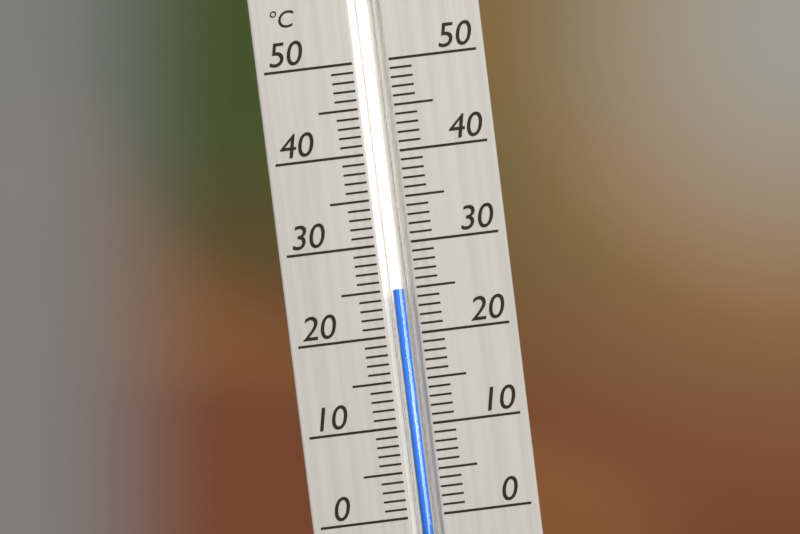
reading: 25 °C
